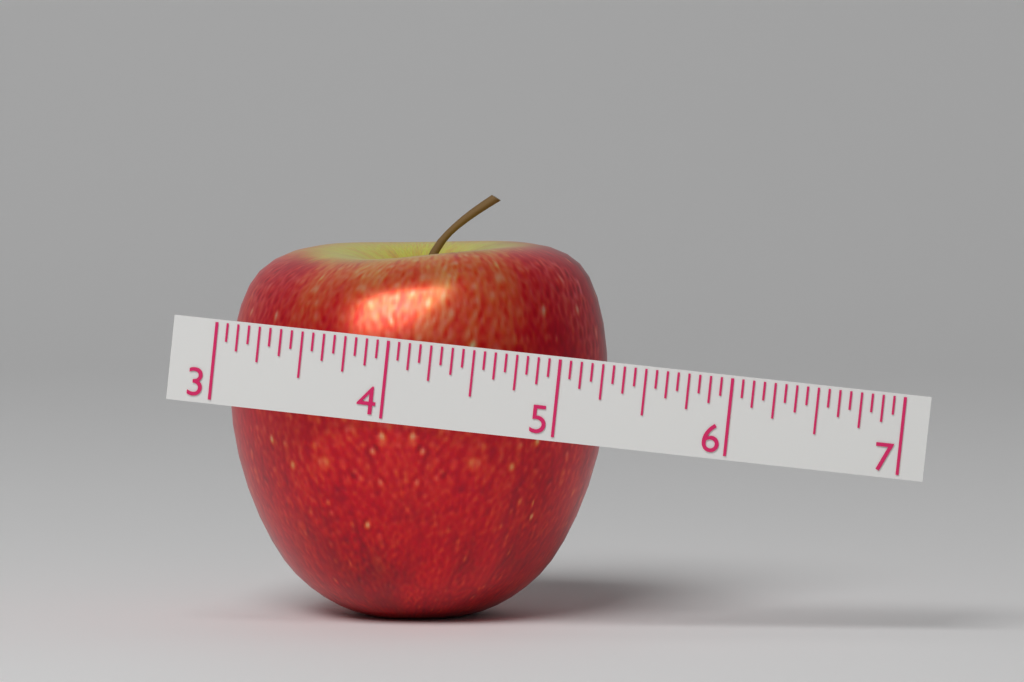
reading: 5.2500 (no unit)
